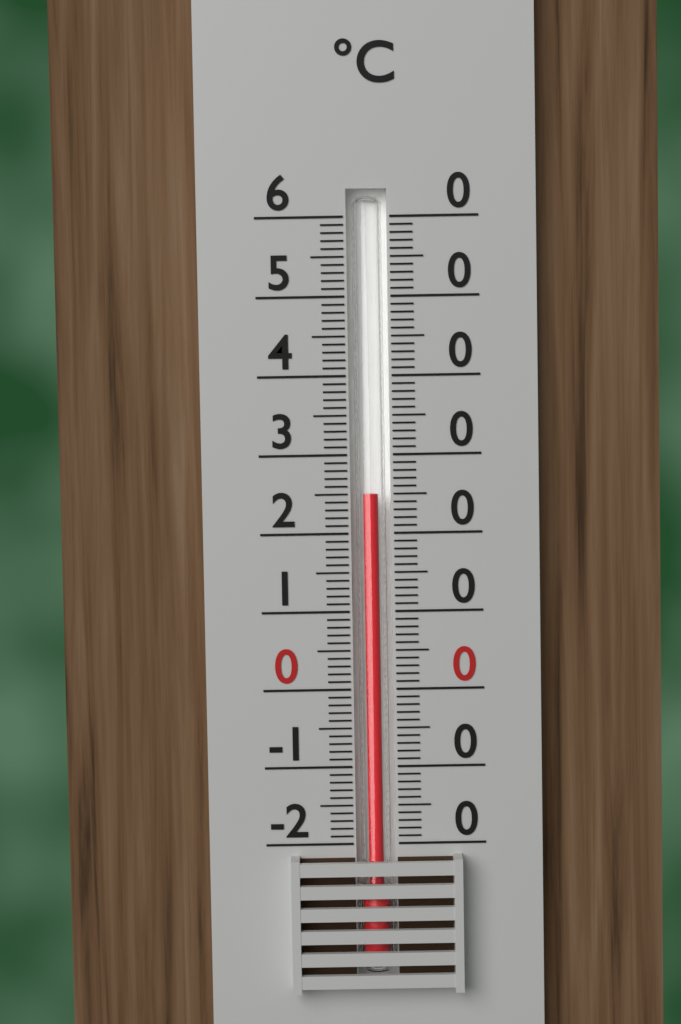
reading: 25 °C
